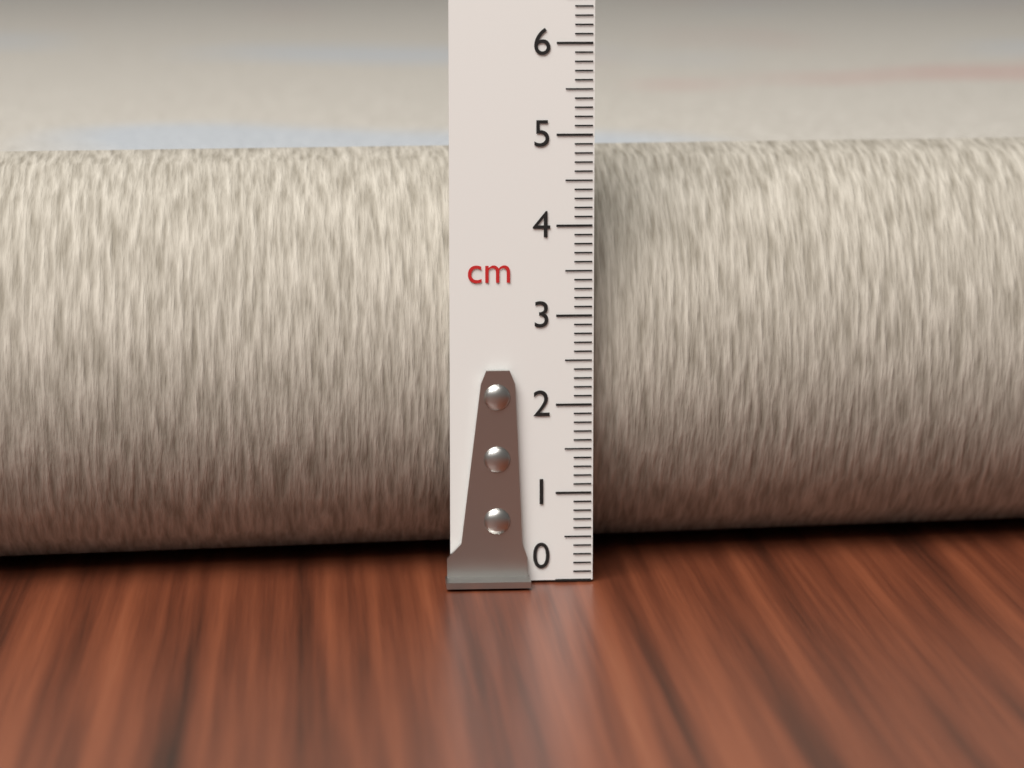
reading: 4.7 cm
